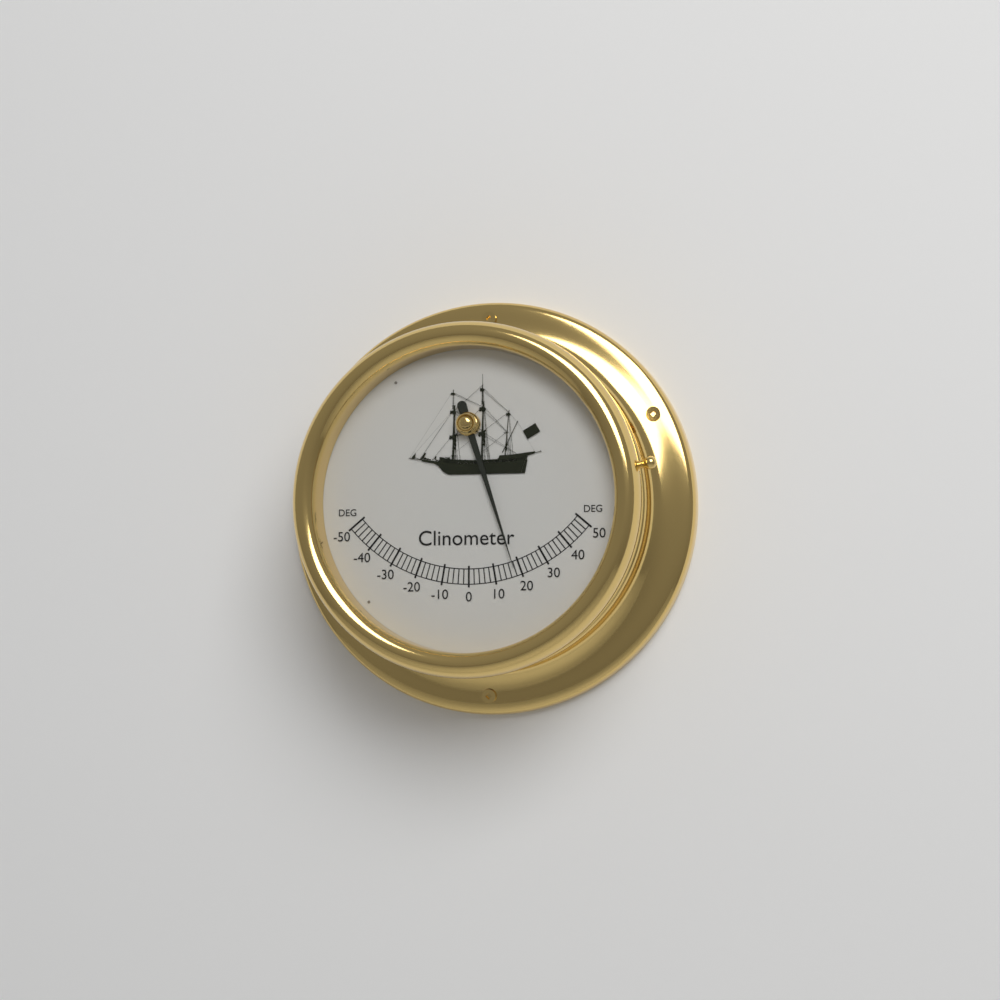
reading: 18 deg
